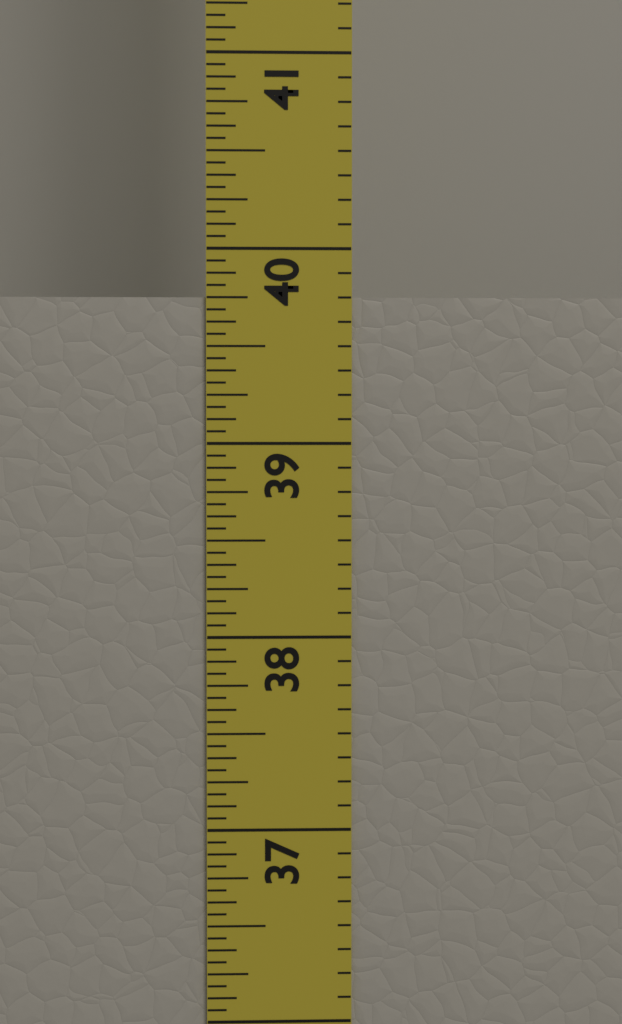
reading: 39.7500 in
